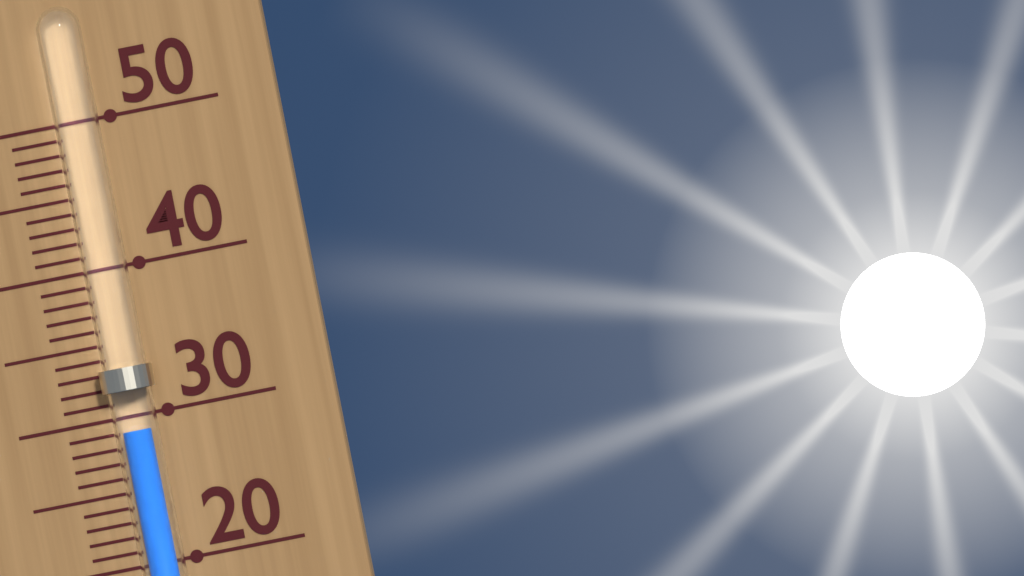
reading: 29 (no unit)
